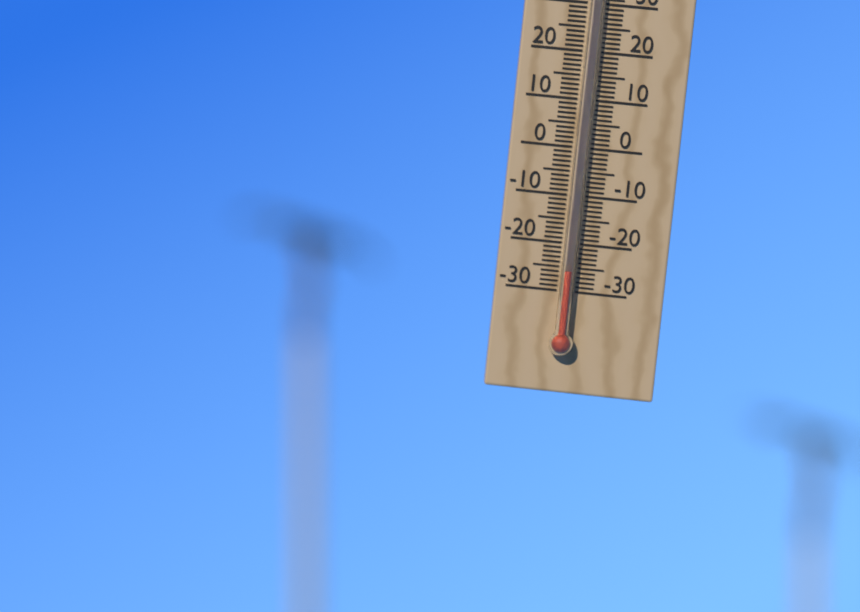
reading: -26 °C
